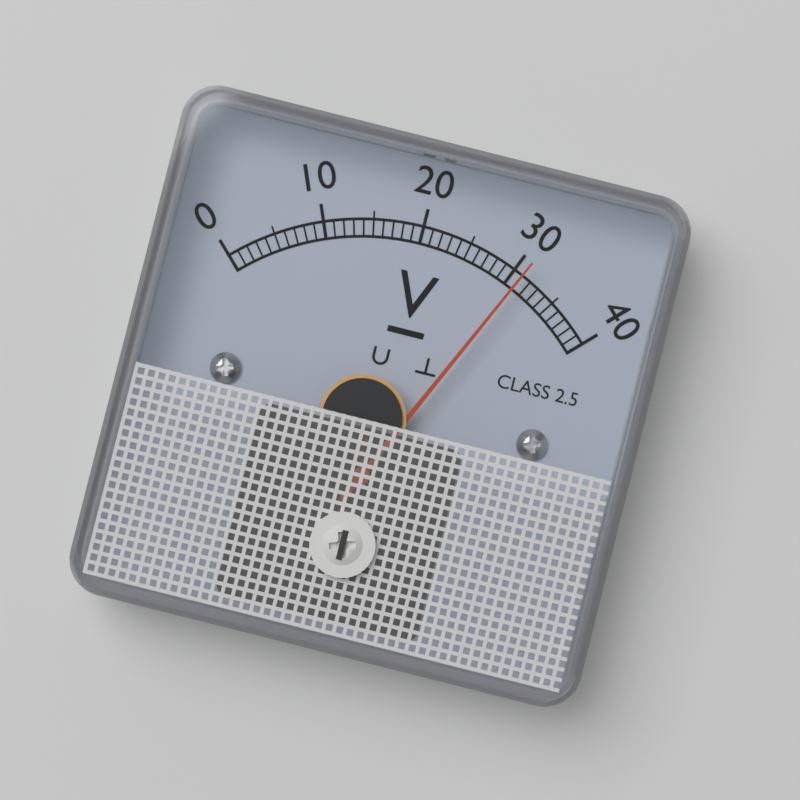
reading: 31 V
